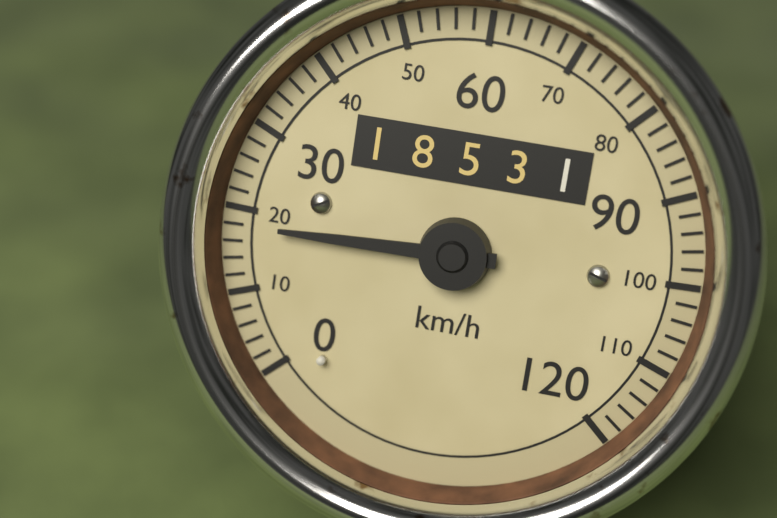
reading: 18 km/h
